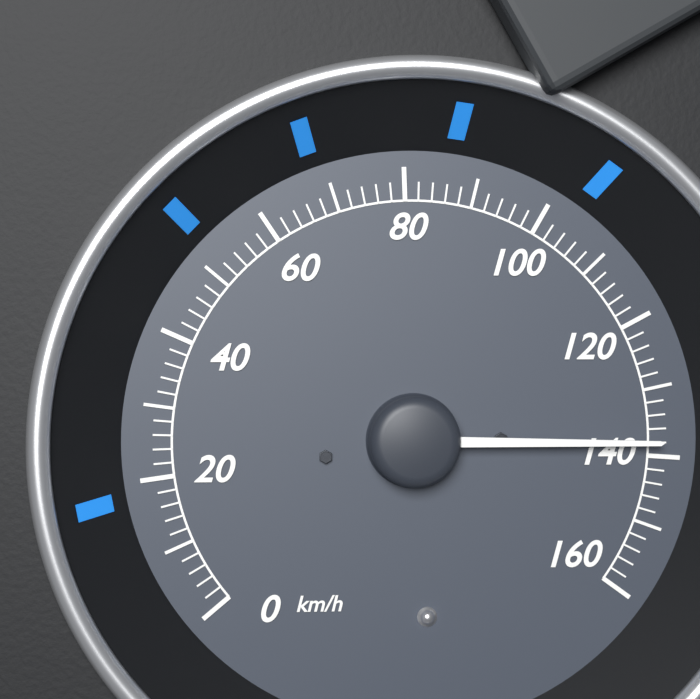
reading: 138 km/h
